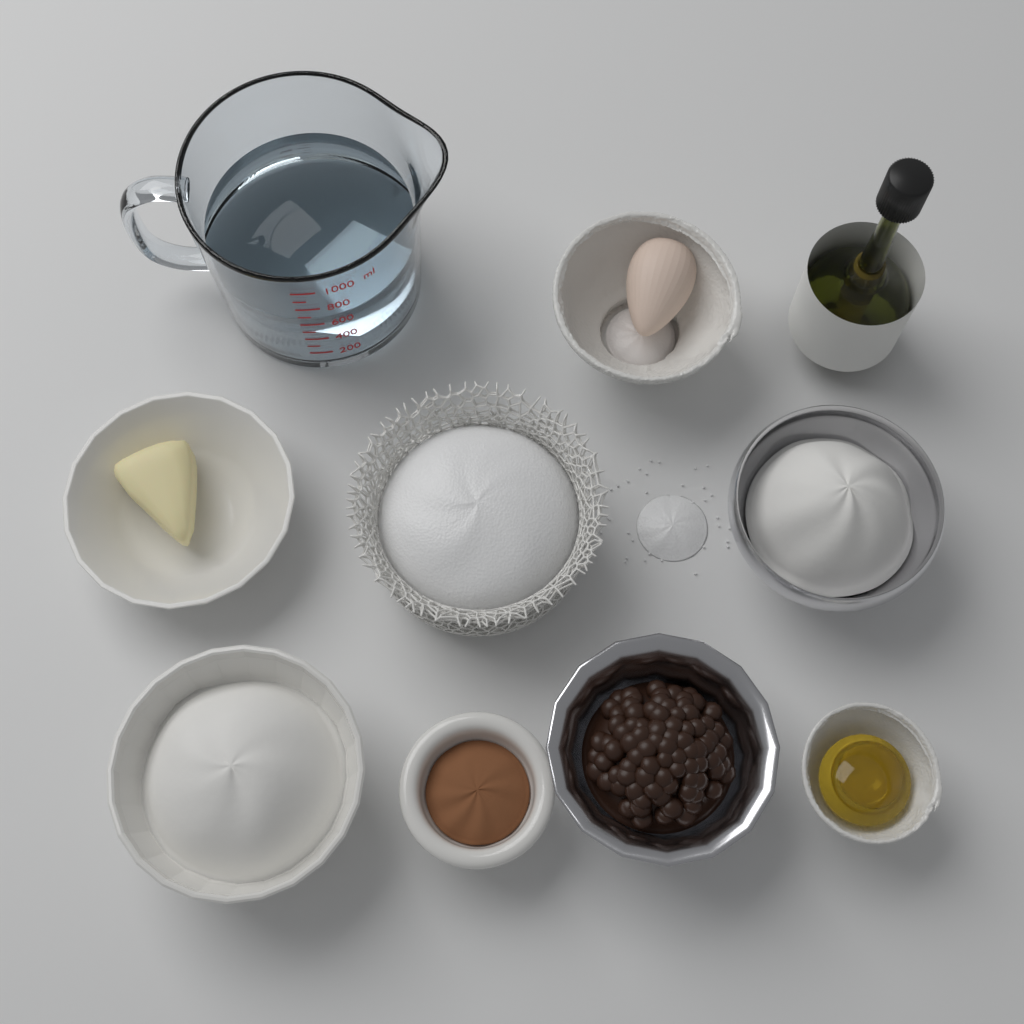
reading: 650 ml
